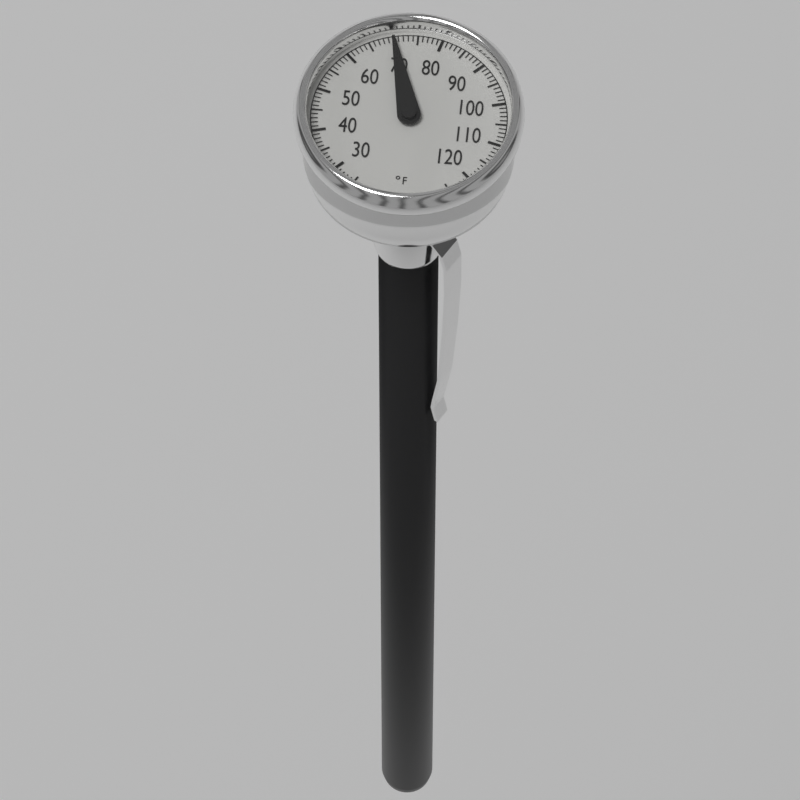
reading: 70 °F
